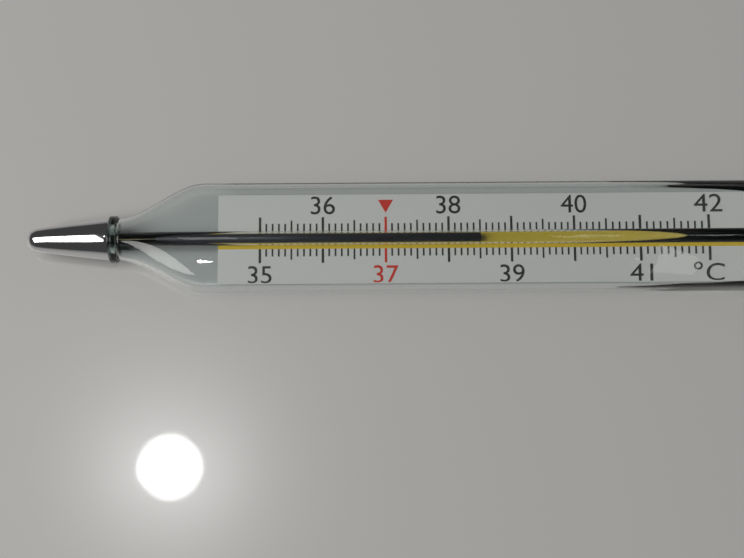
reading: 38.5 °C
